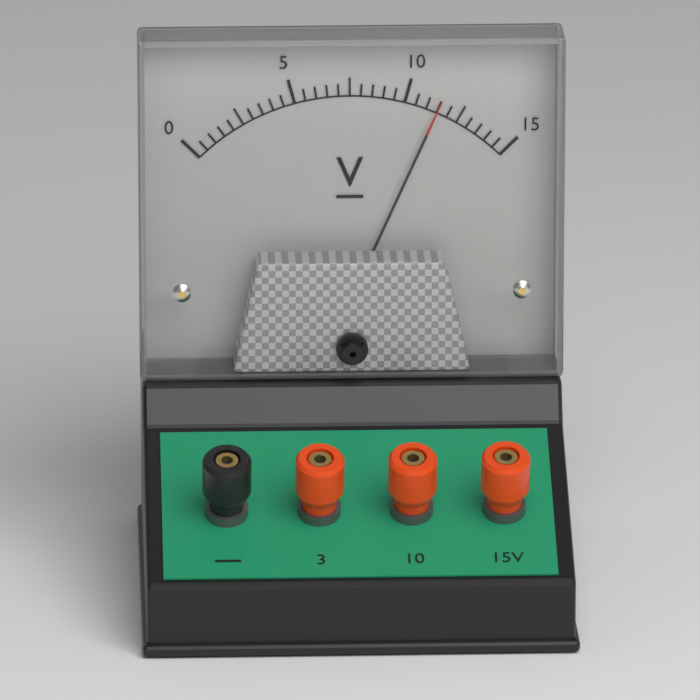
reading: 11.5 V
